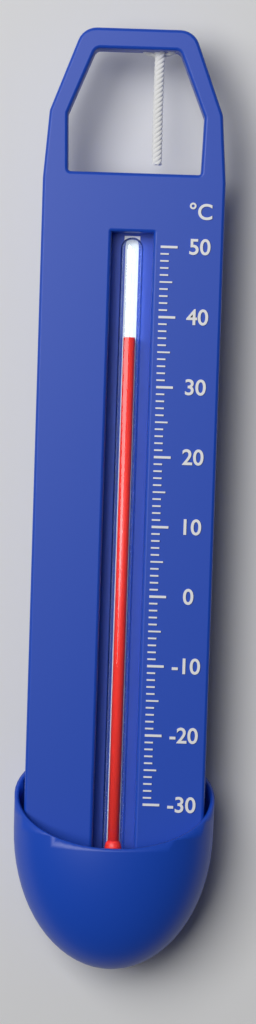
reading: 37 °C
